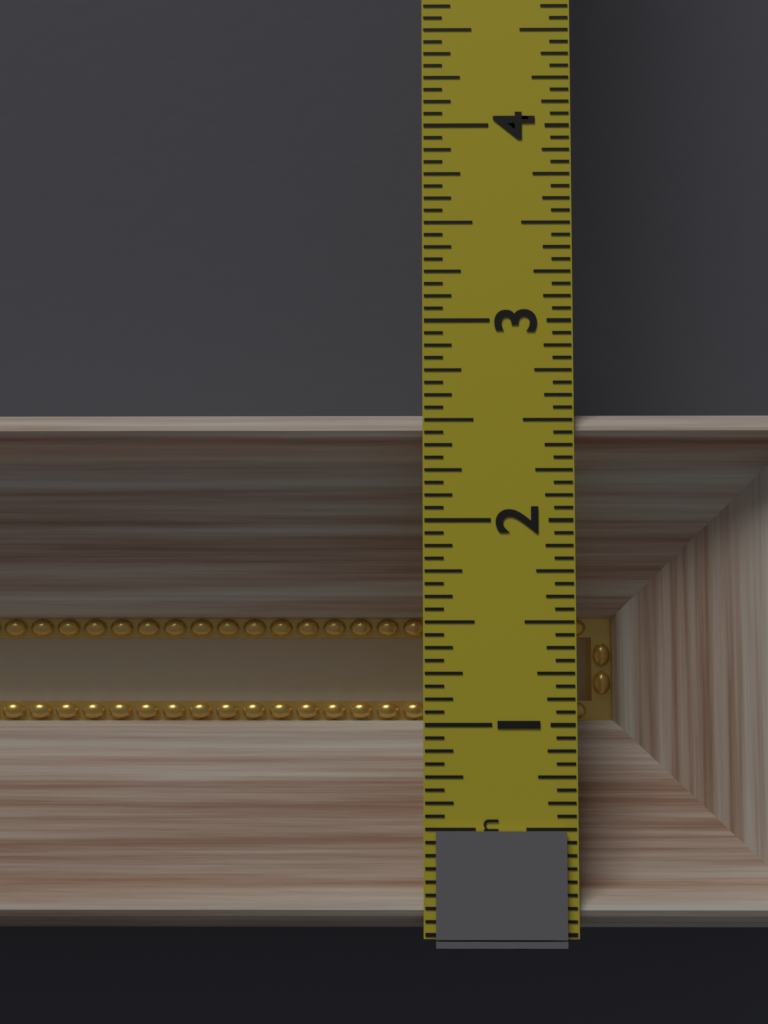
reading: 2.5625 in
